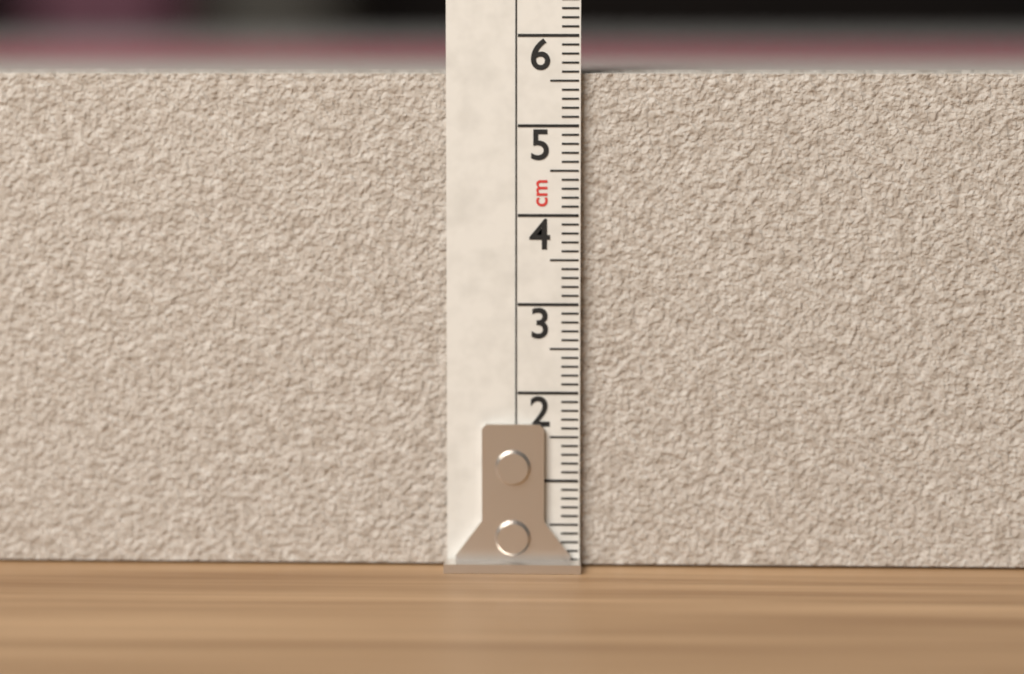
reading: 5.6 cm
